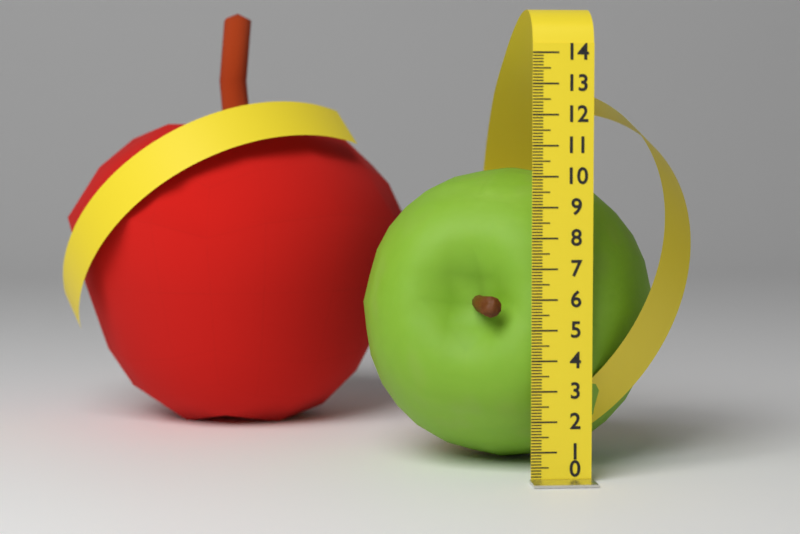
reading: 10.2 (no unit)
